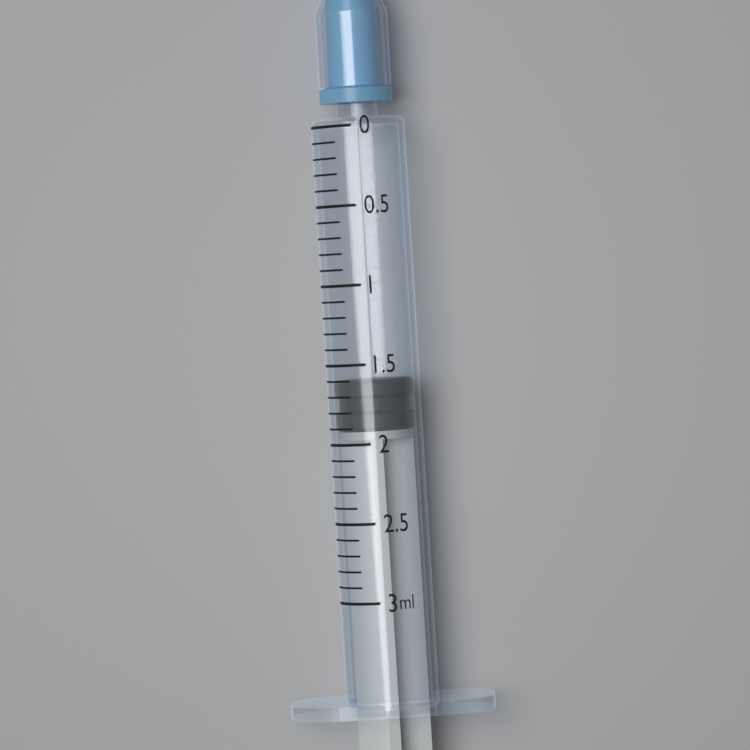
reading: 1.6 ml
